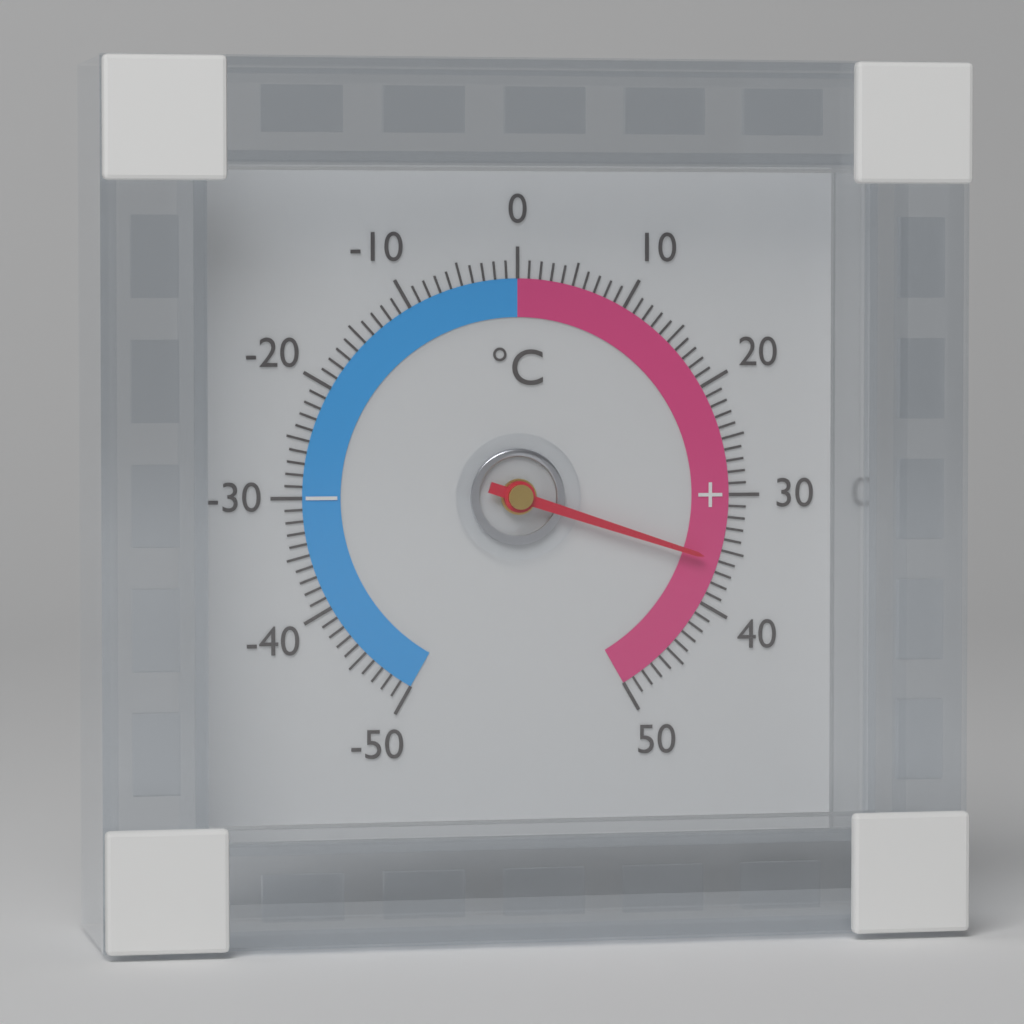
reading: 36 °C
